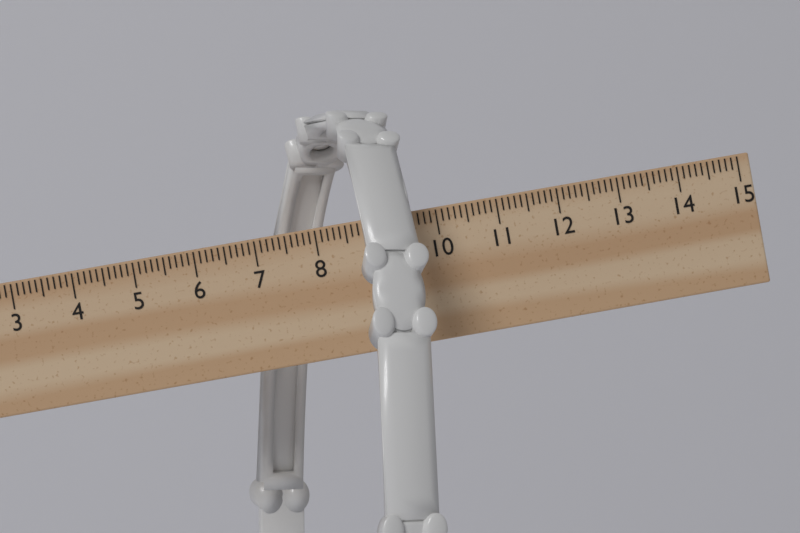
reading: 9.7 cm
